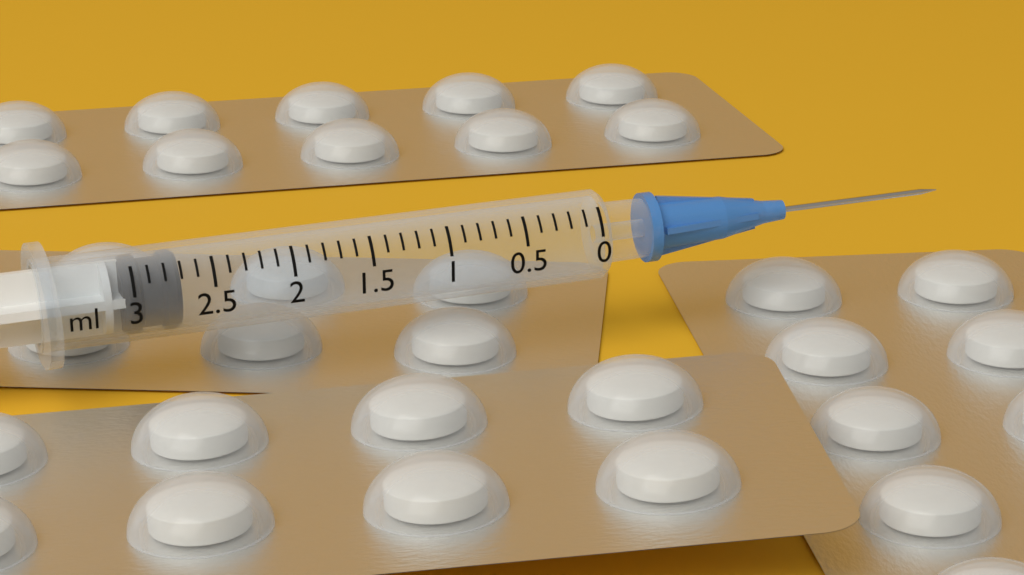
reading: 2.7 ml
